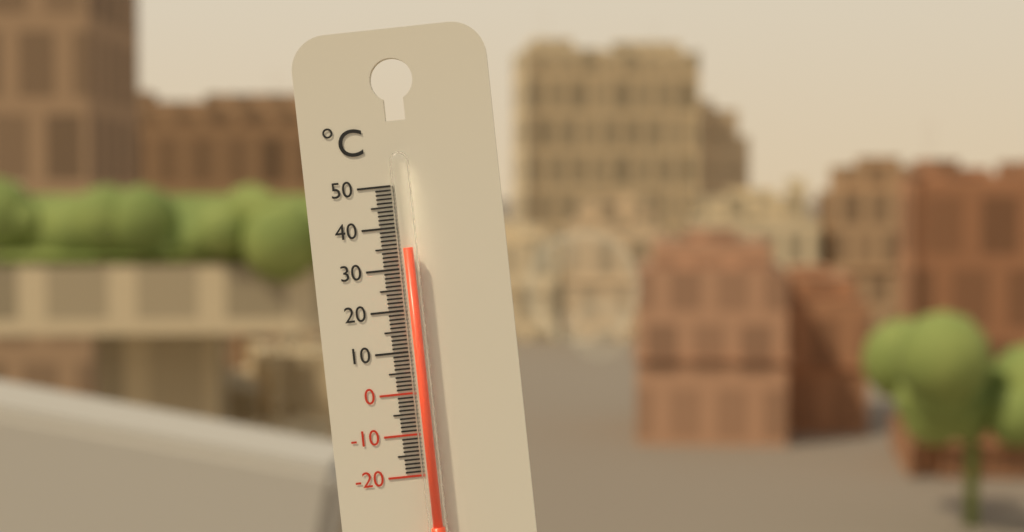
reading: 35 °C
